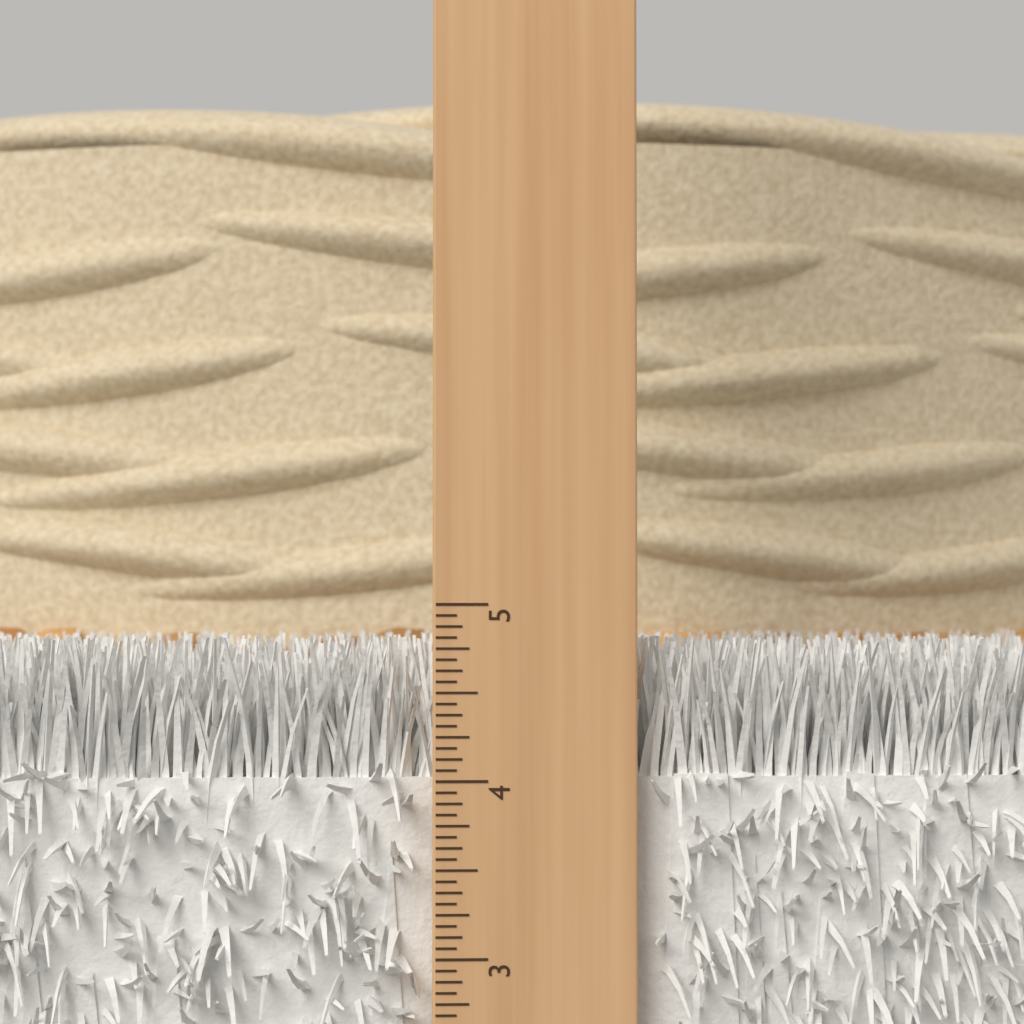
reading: 4.8125 in
